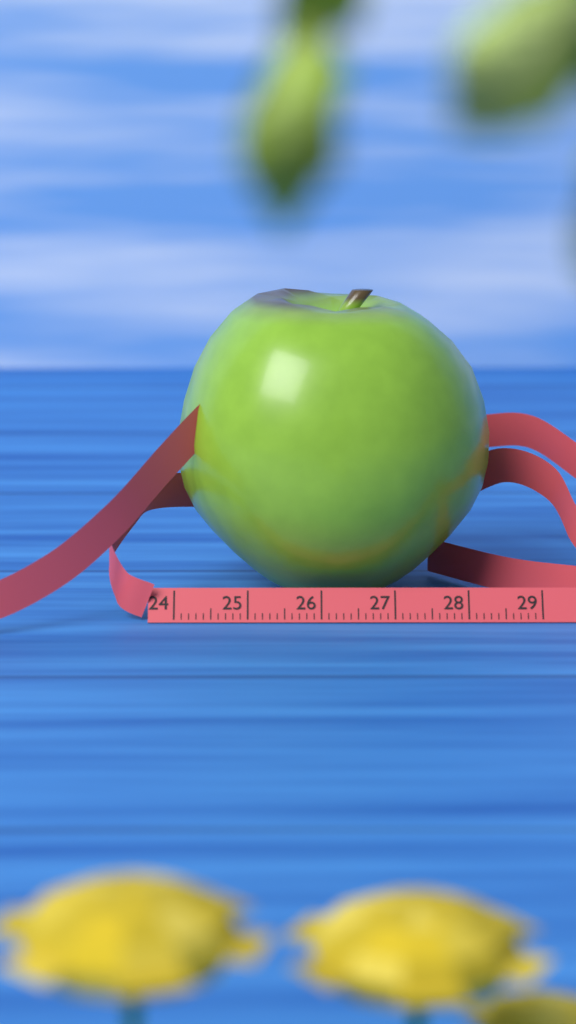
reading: 28.4 cm
